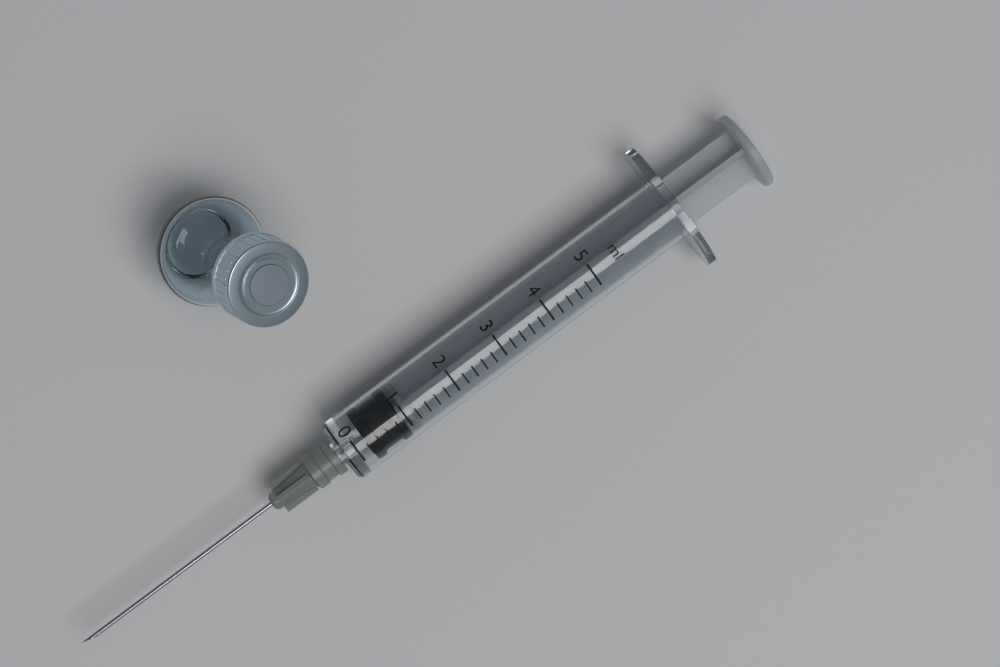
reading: 0.2 ml
